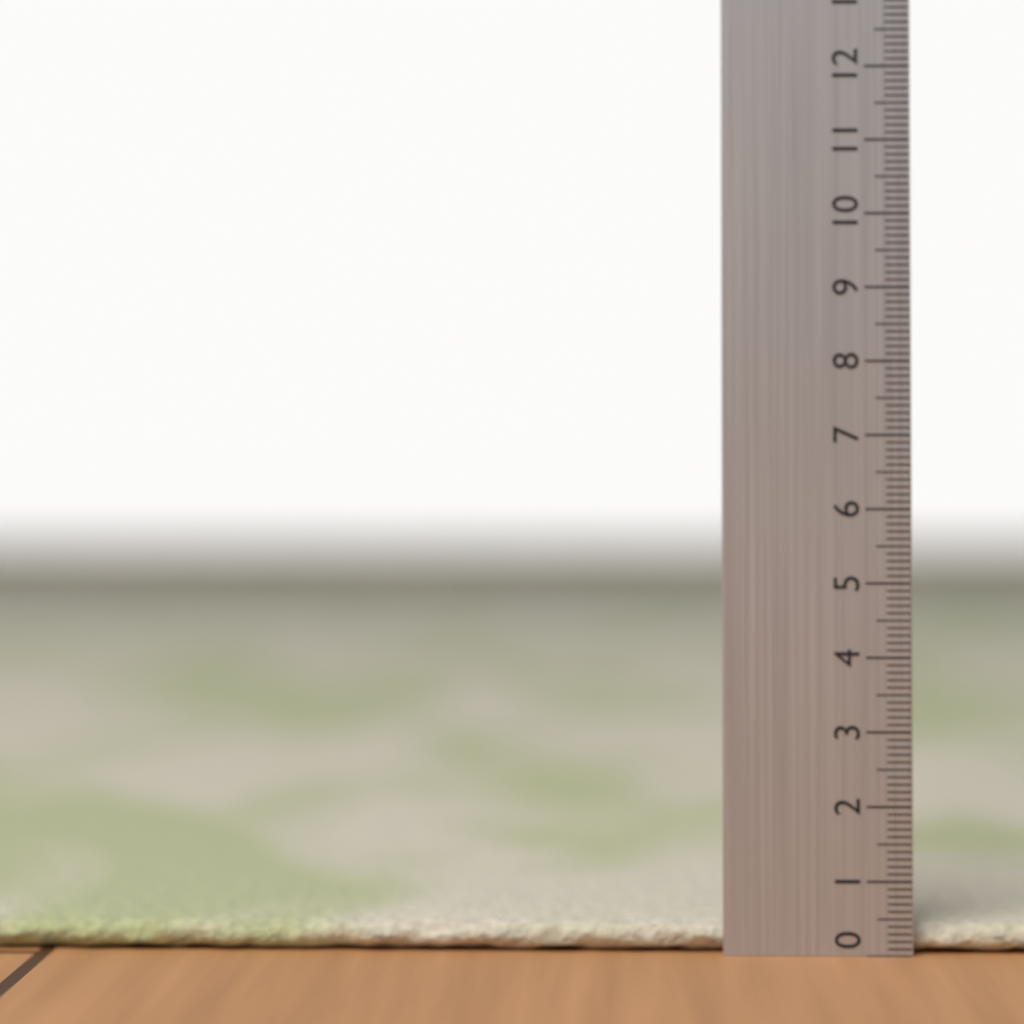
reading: 0.4 (no unit)
